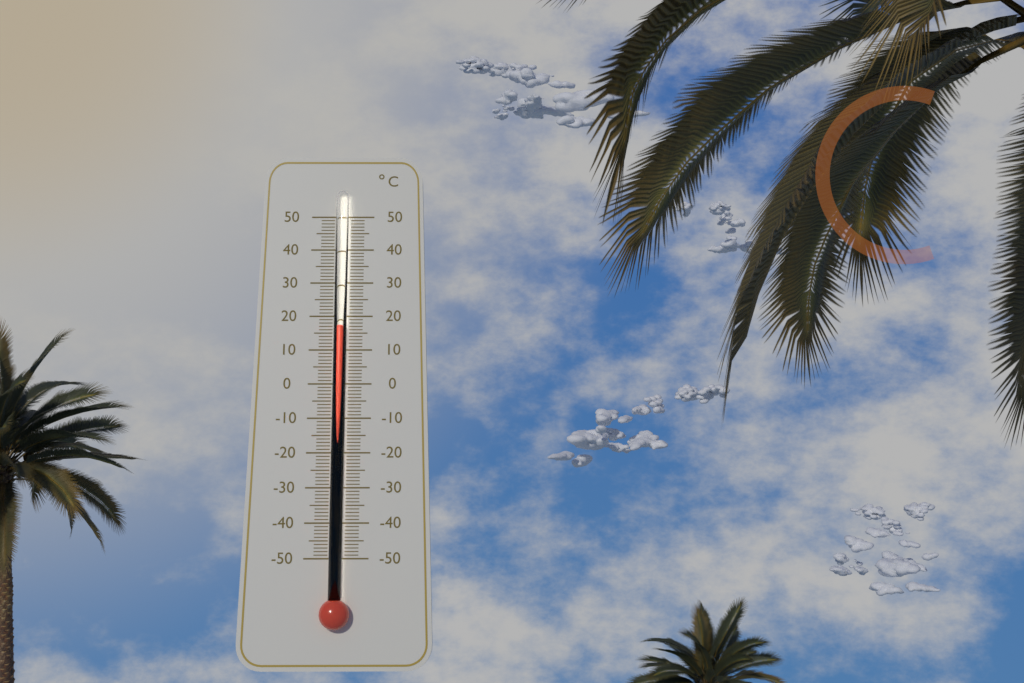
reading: 17 °C
